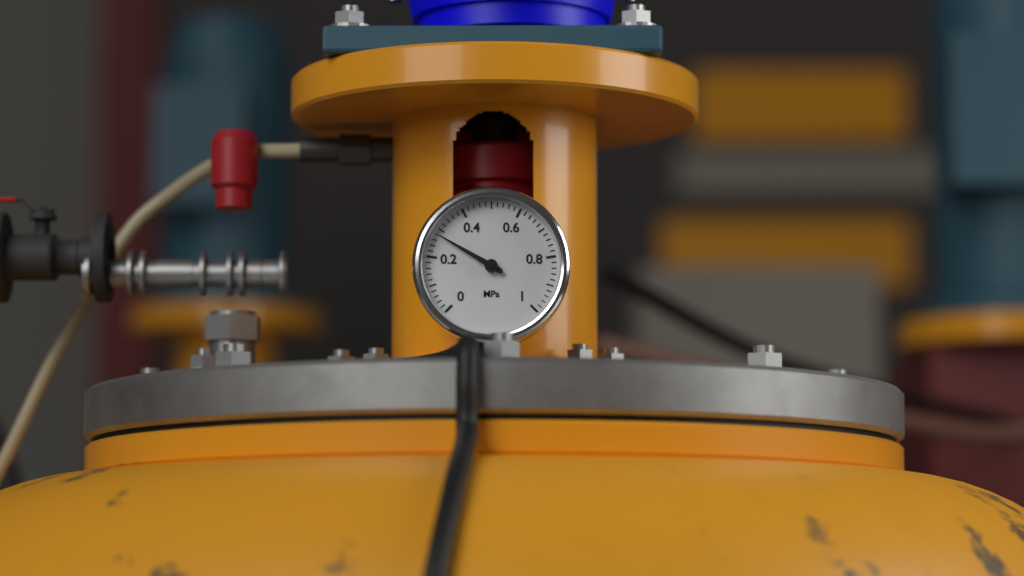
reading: 0.28 MPa
